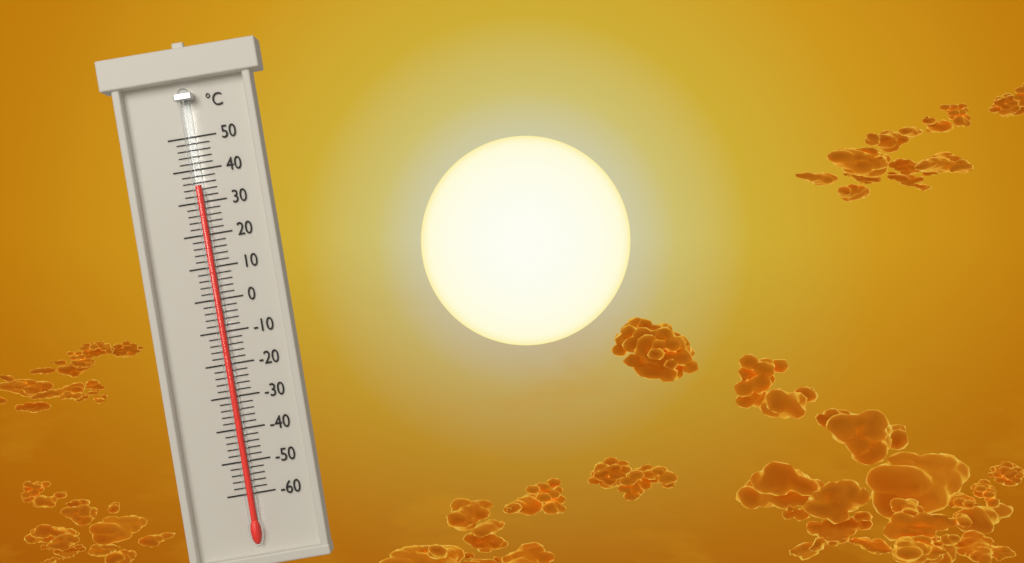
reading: 35 °C
